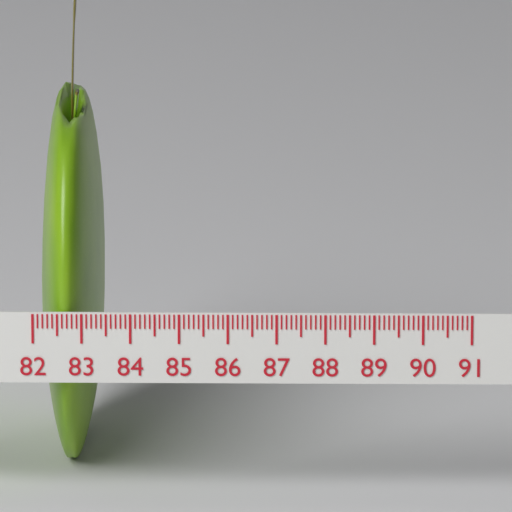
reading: 83.3 (no unit)
